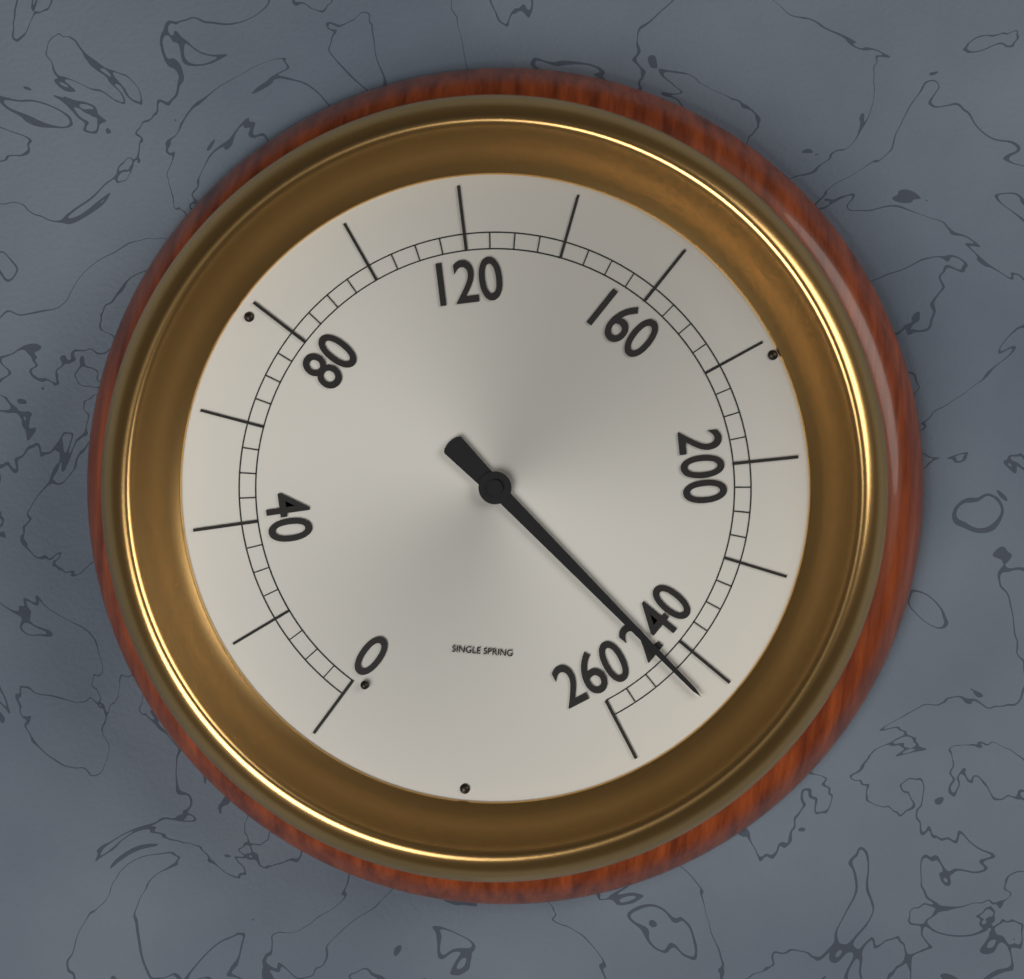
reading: 245 (no unit)
